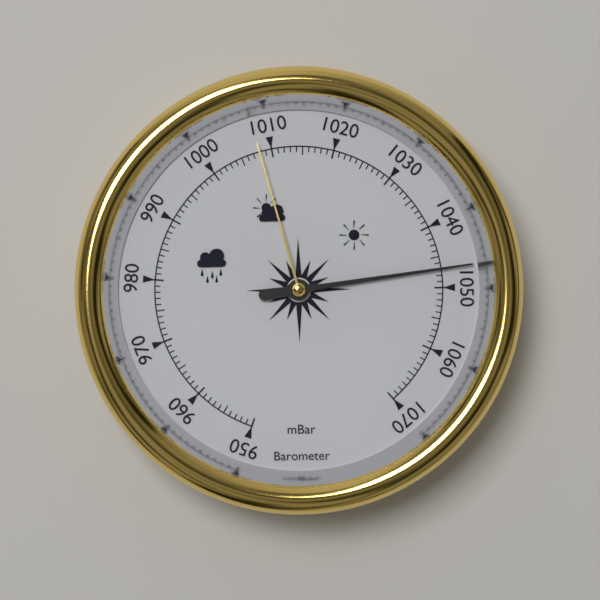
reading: 1047 mbar
